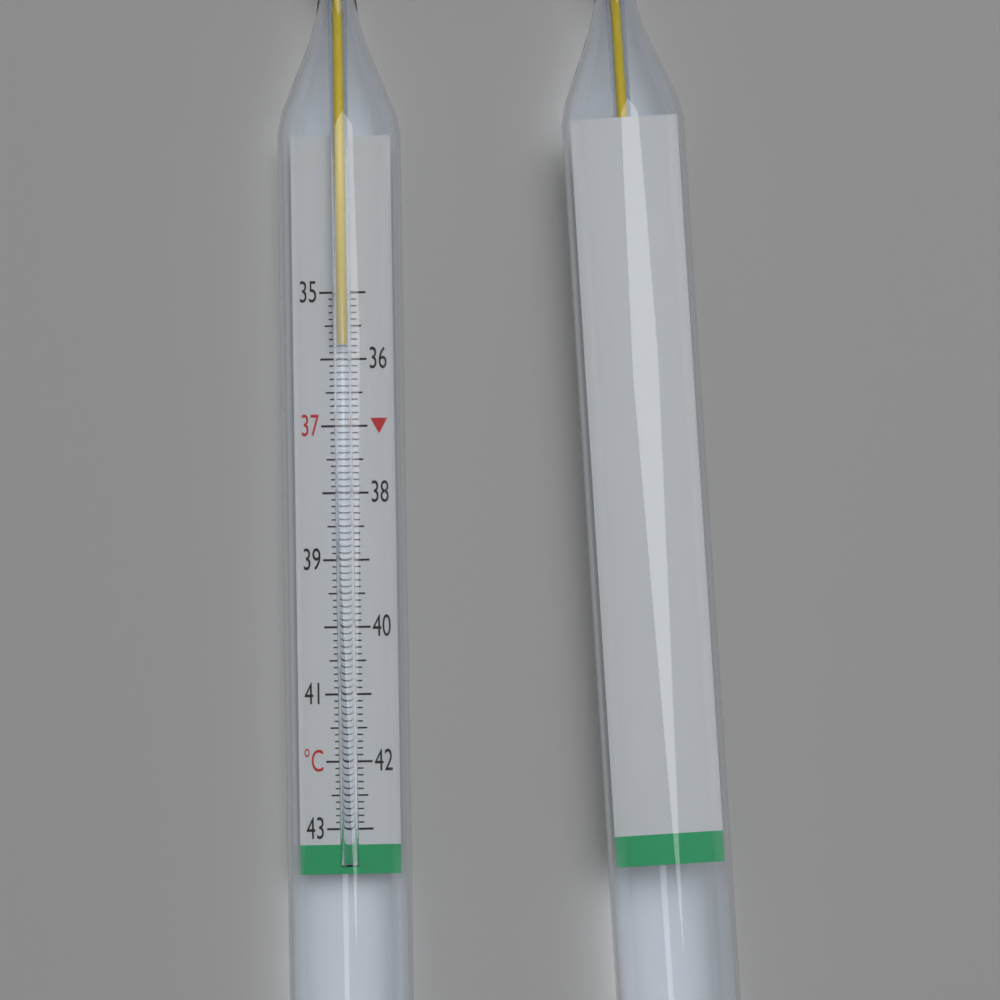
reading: 35.8 °C
